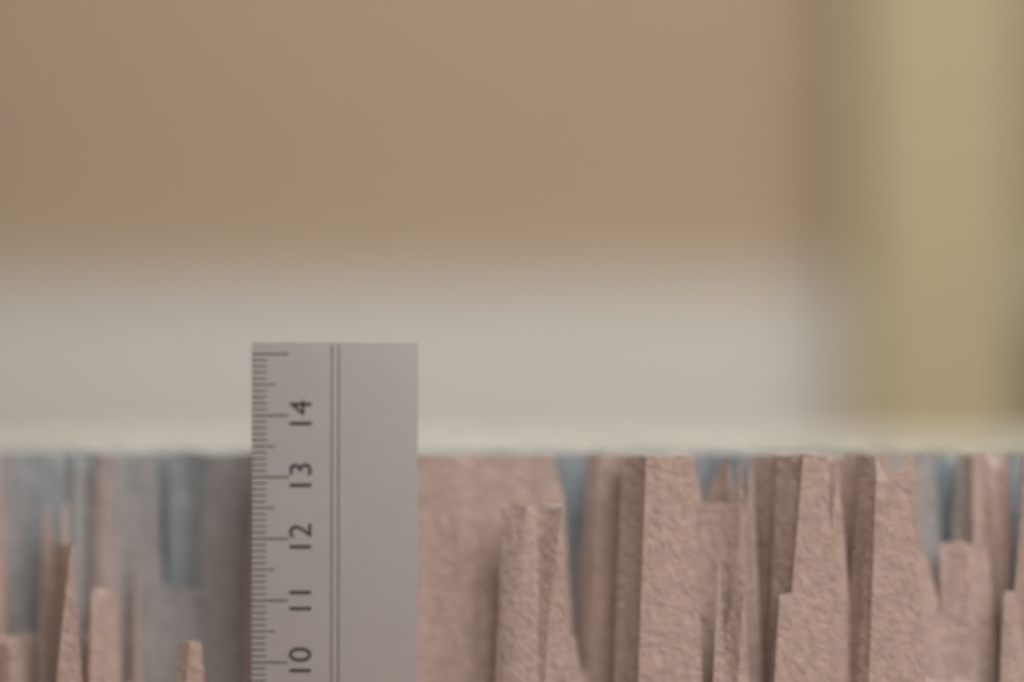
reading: 13.4 cm
